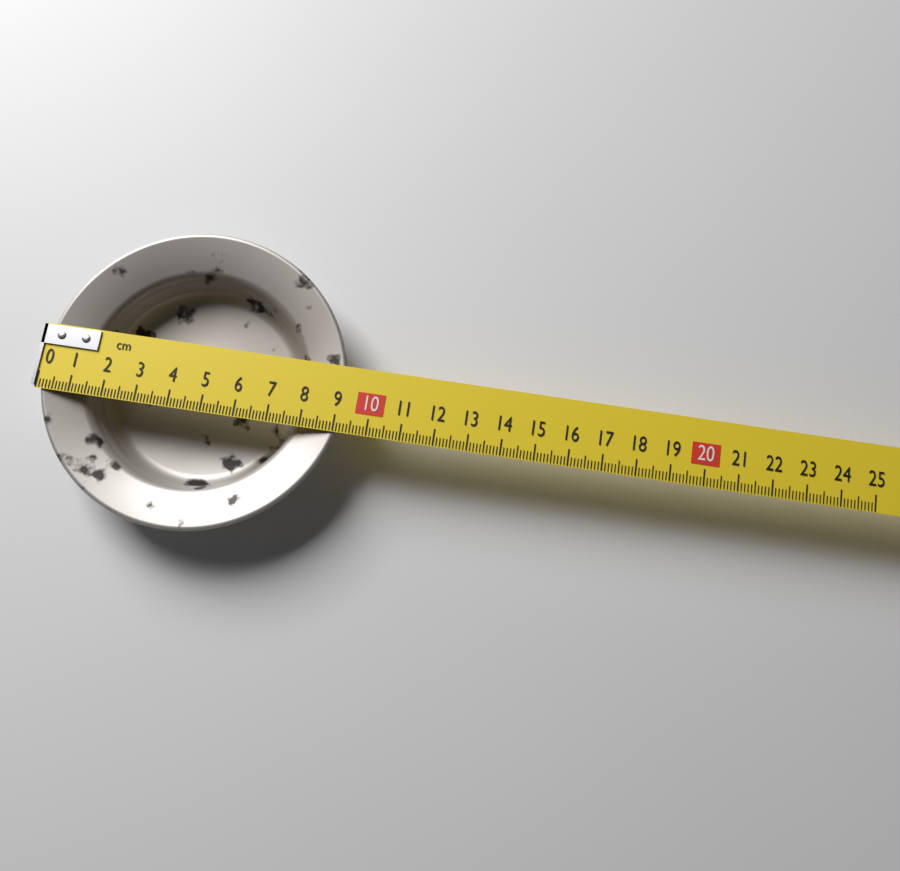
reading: 9.2 cm
